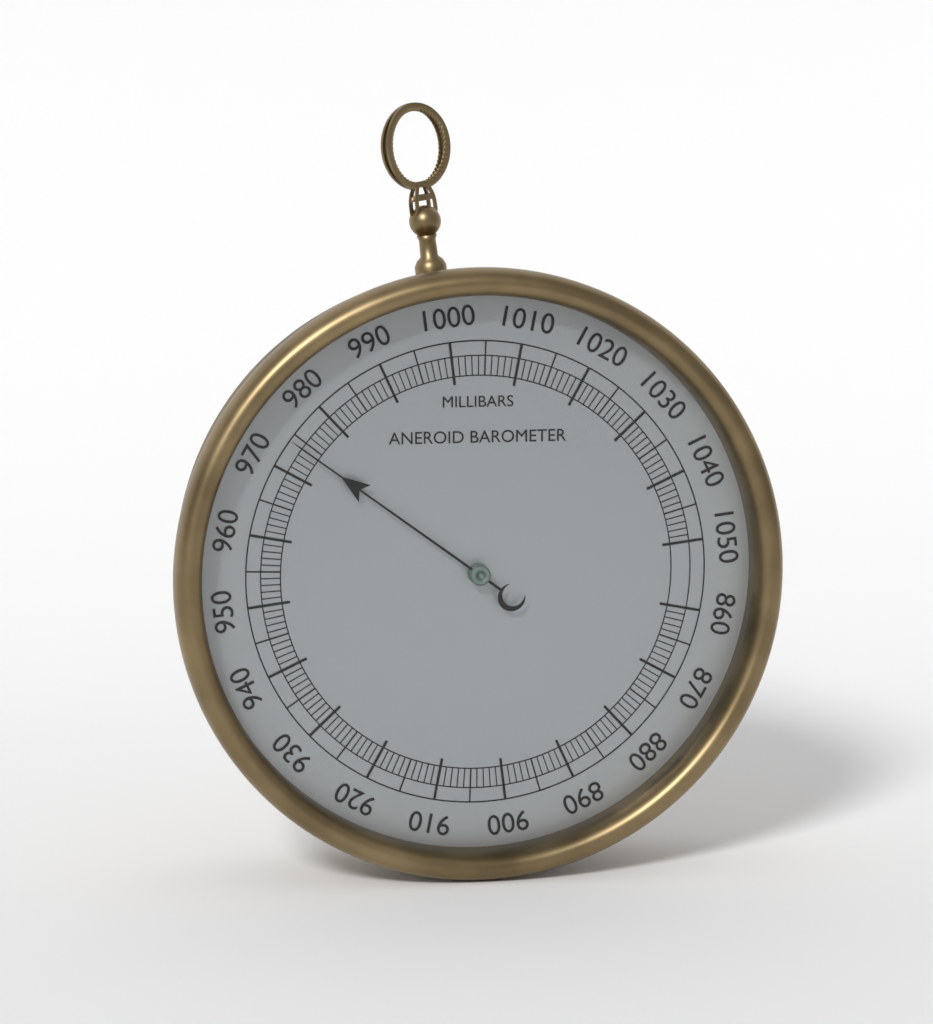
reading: 974 mbar
